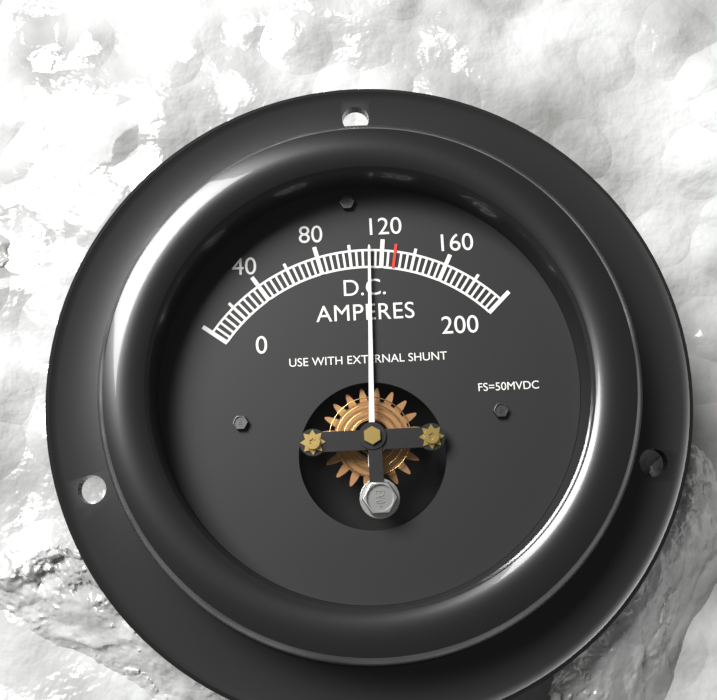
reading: 112 A
